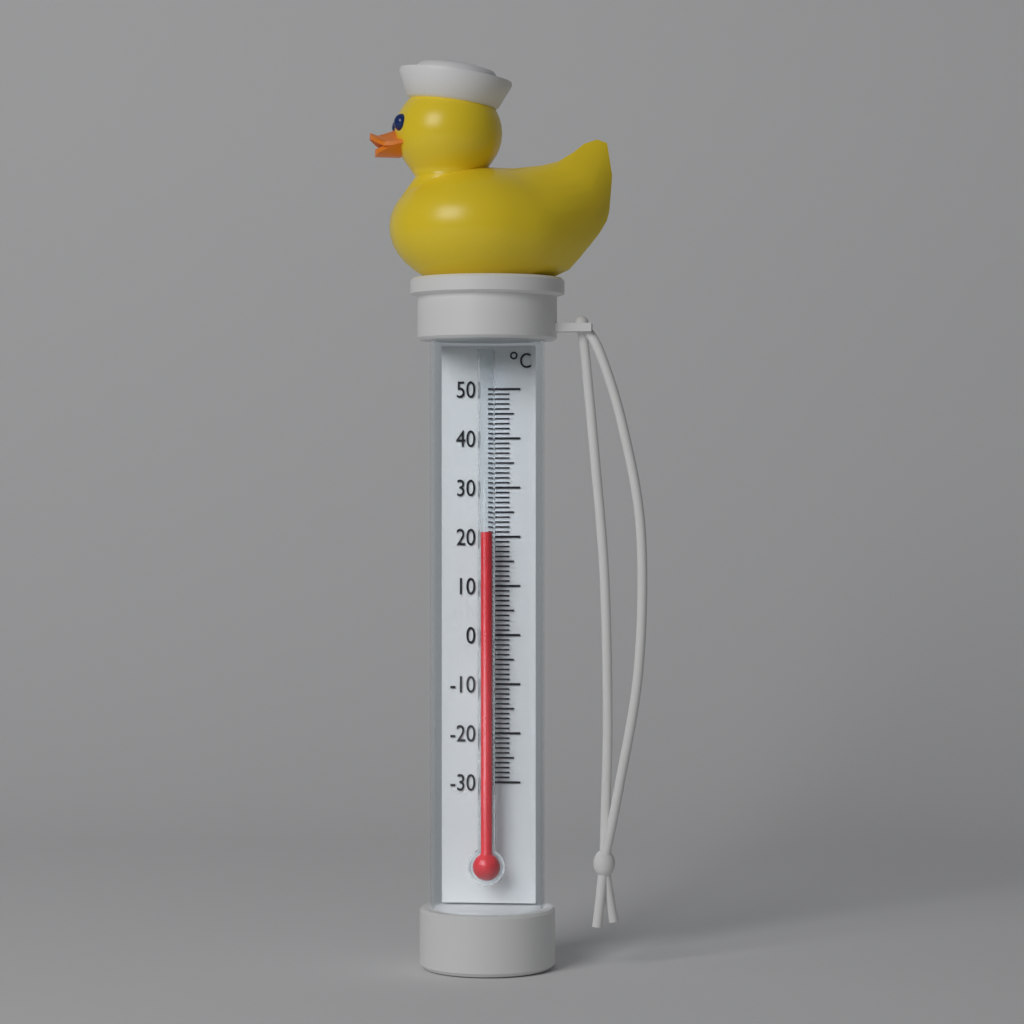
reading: 21 °C
